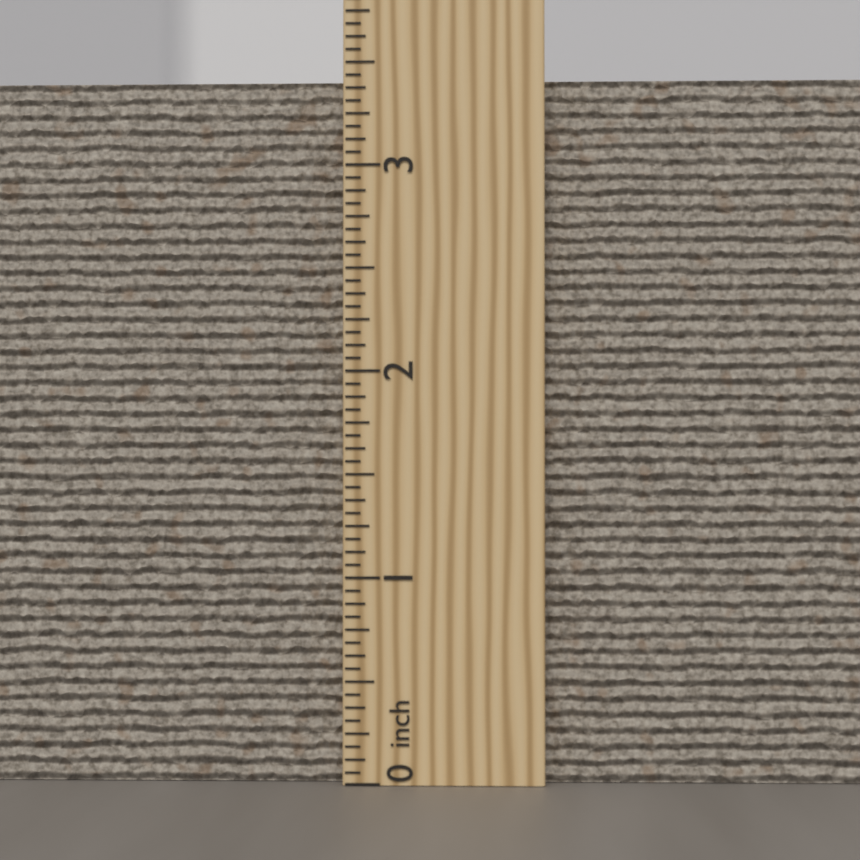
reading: 3.4375 inch
